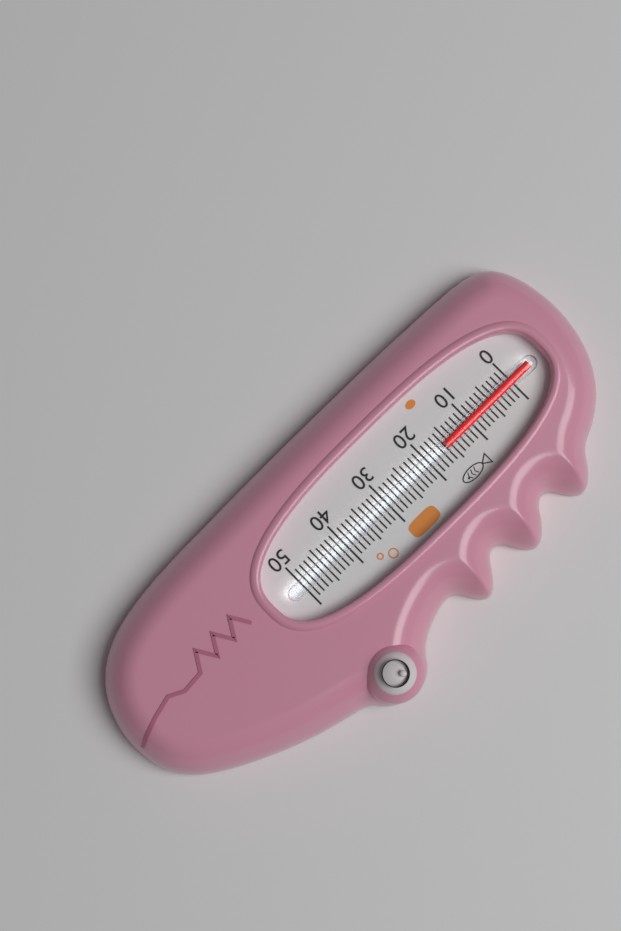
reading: 16 (no unit)
